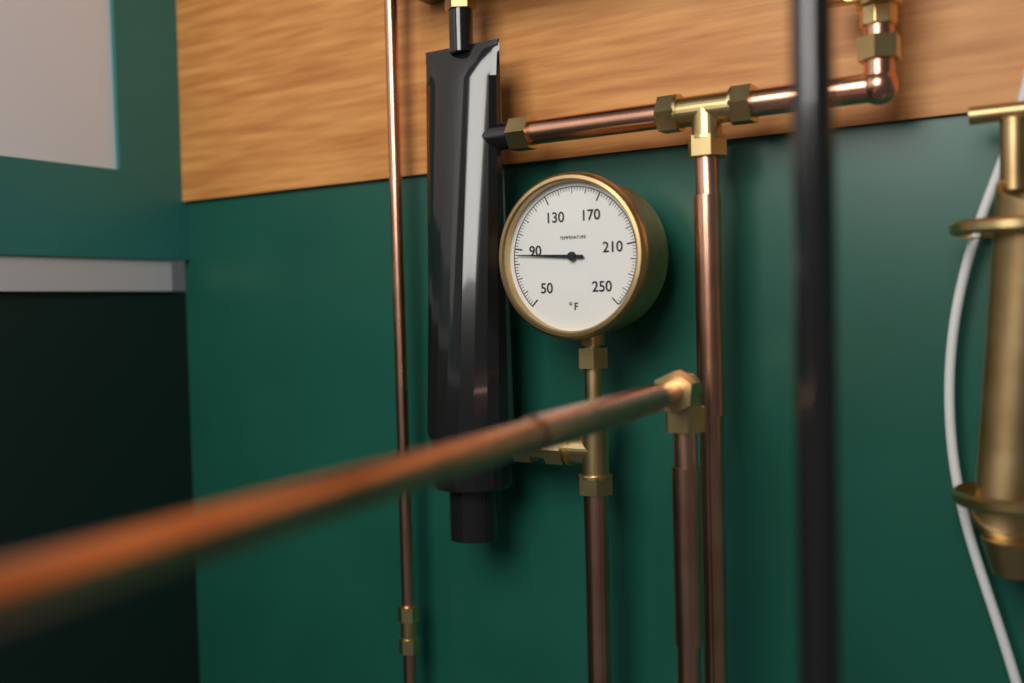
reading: 86 °F
